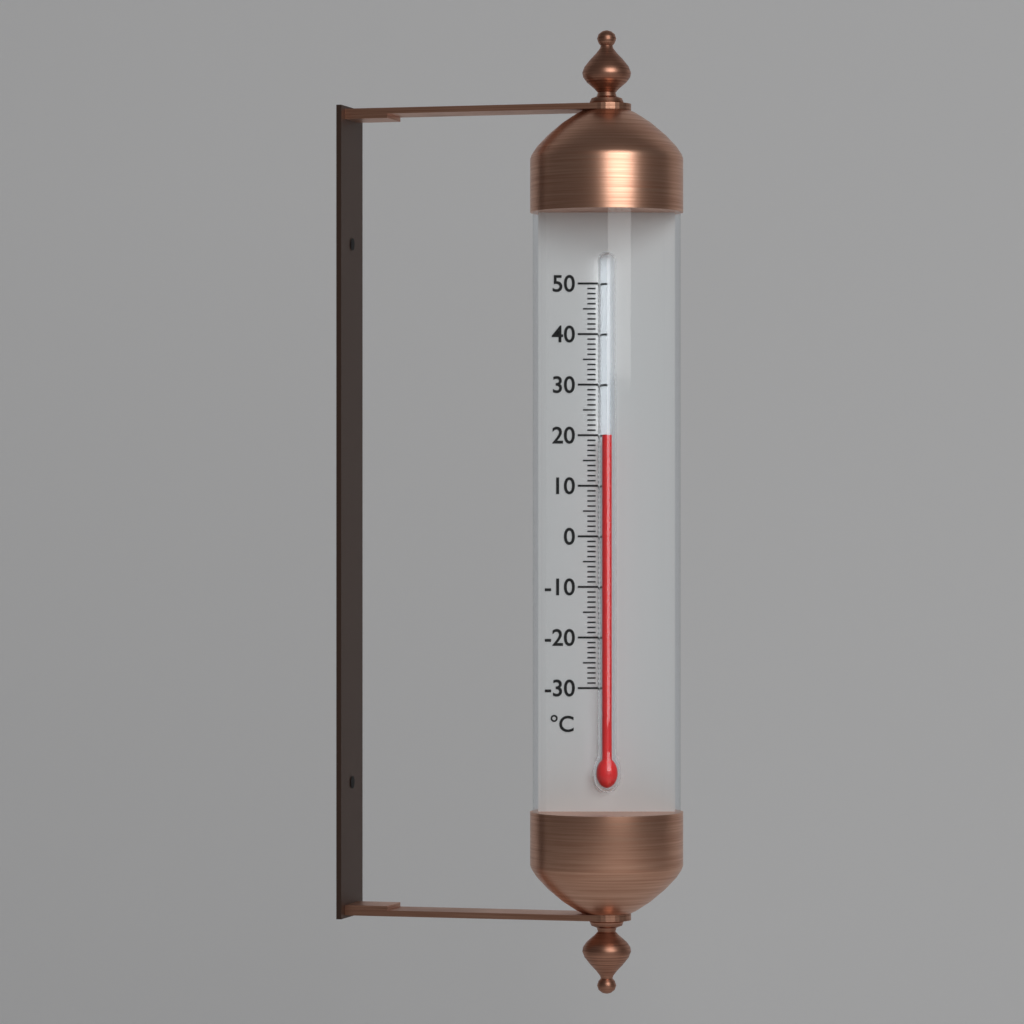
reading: 20 °C
